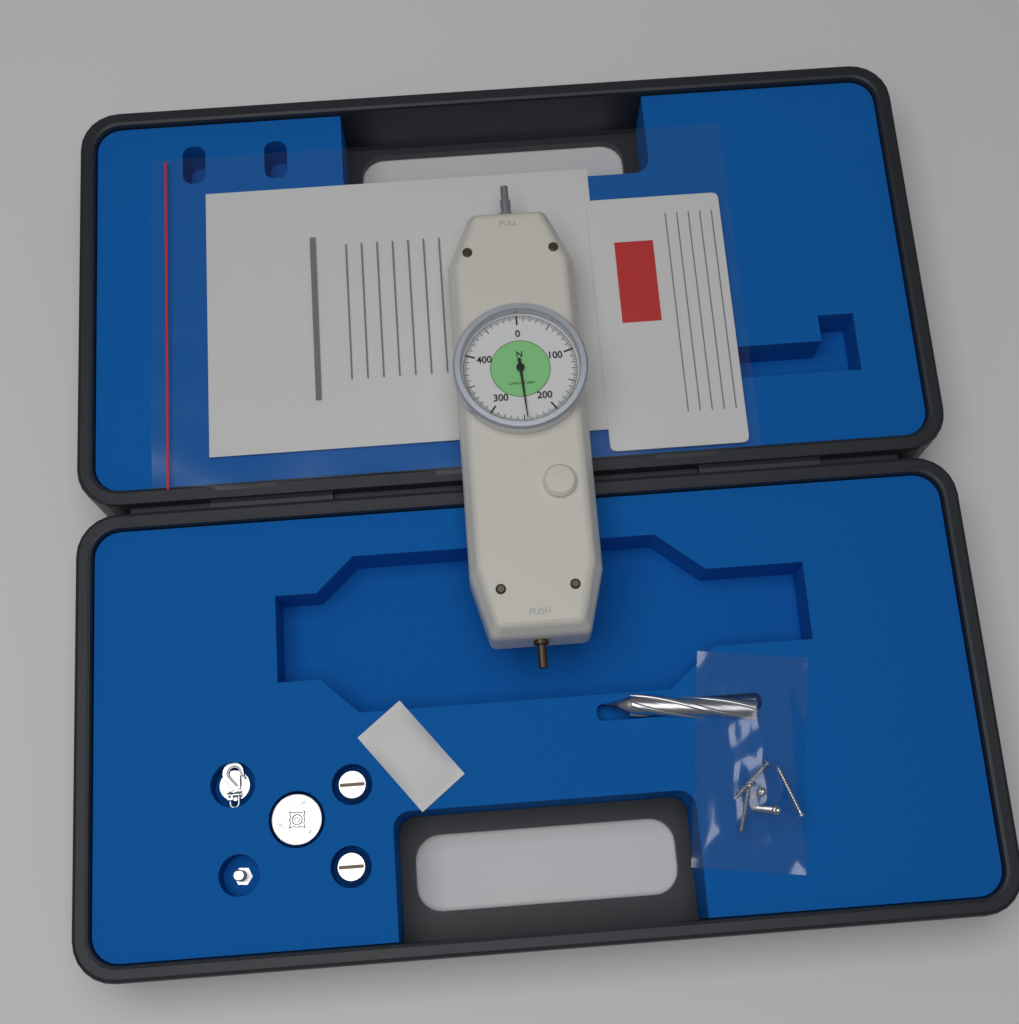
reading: 245.0 N
